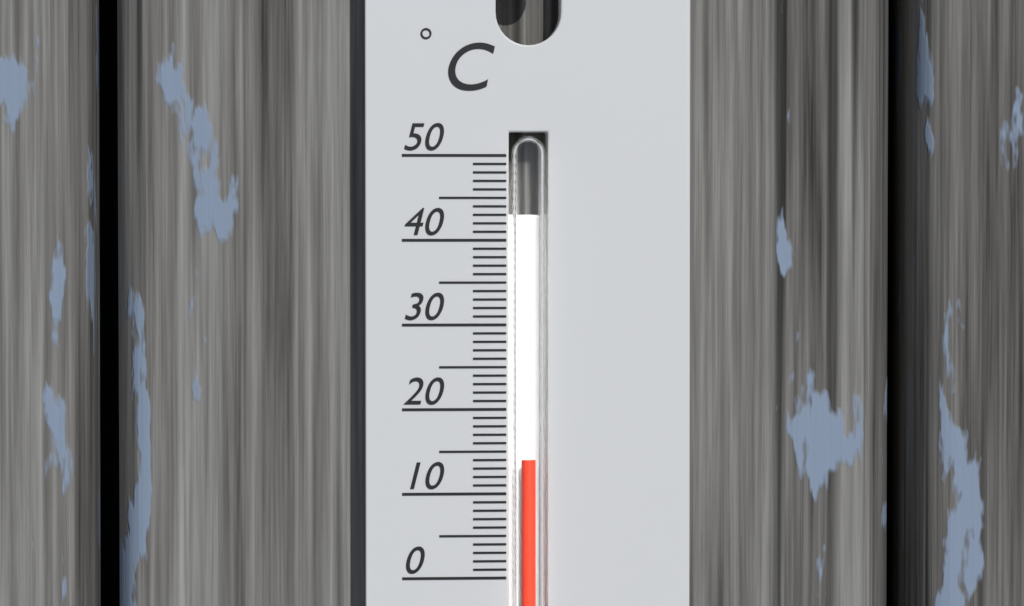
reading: 14 °C
